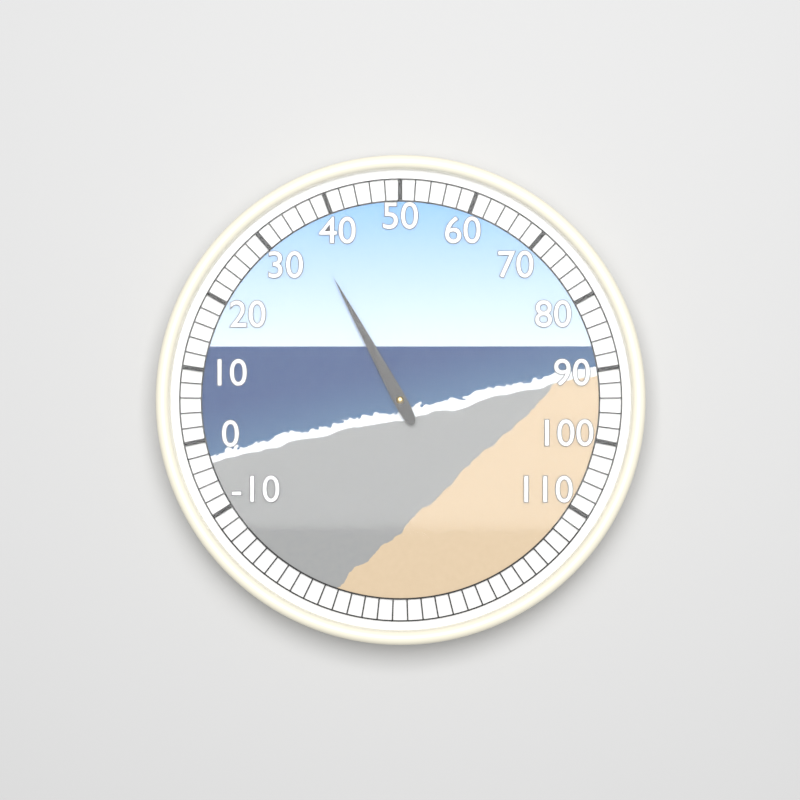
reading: 36 (no unit)
